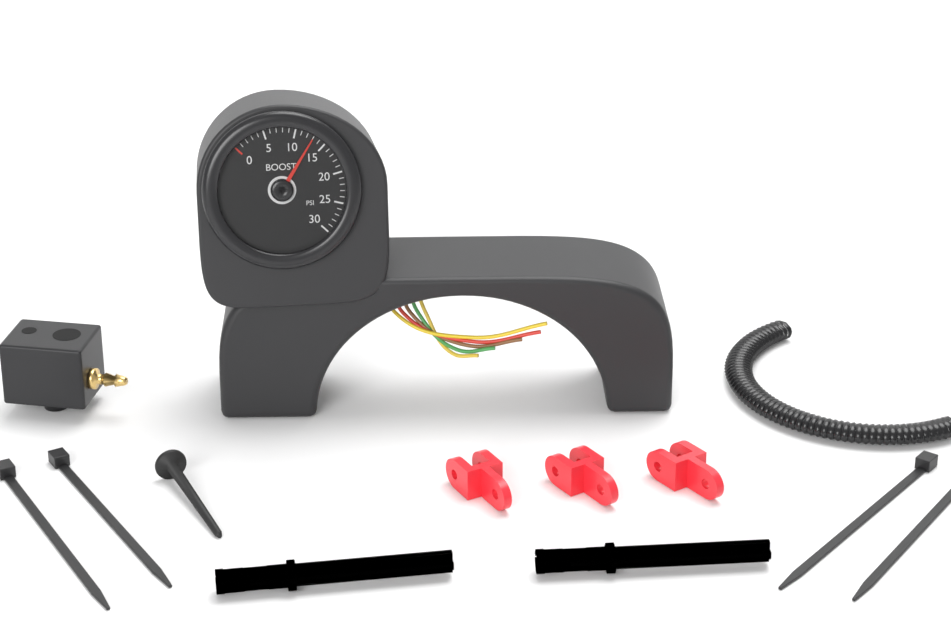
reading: 13 psi
